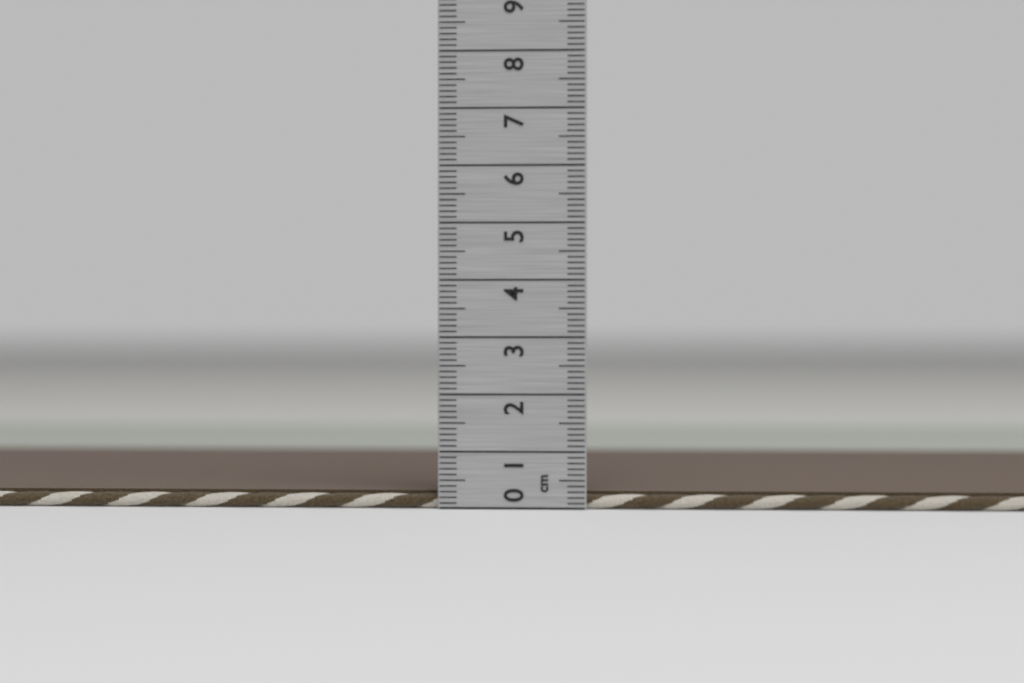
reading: 0.3 cm
